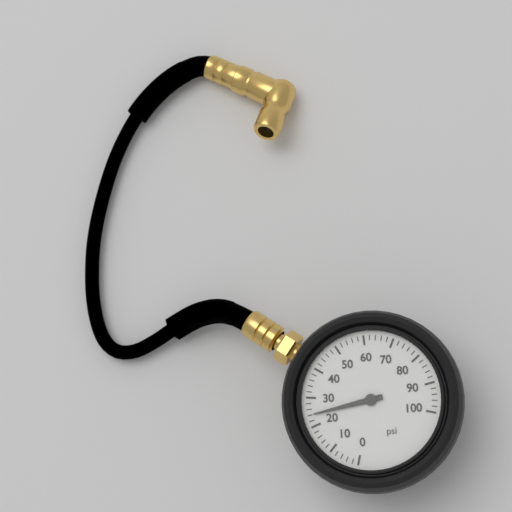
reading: 24 psi
